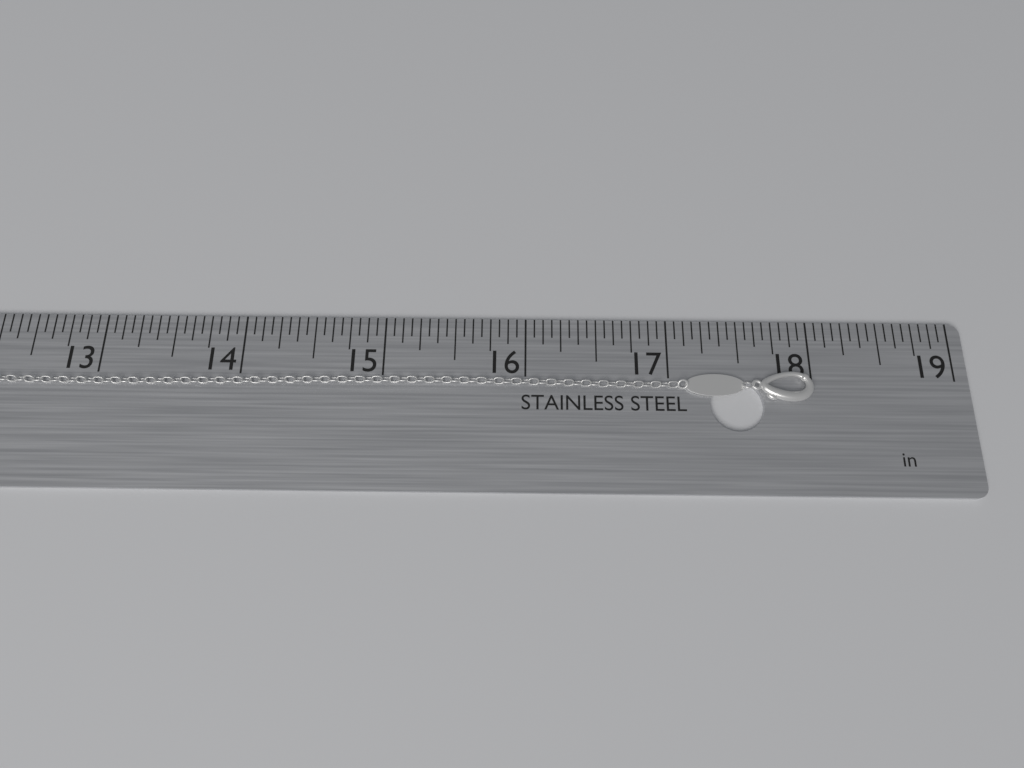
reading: 18.0000 in
